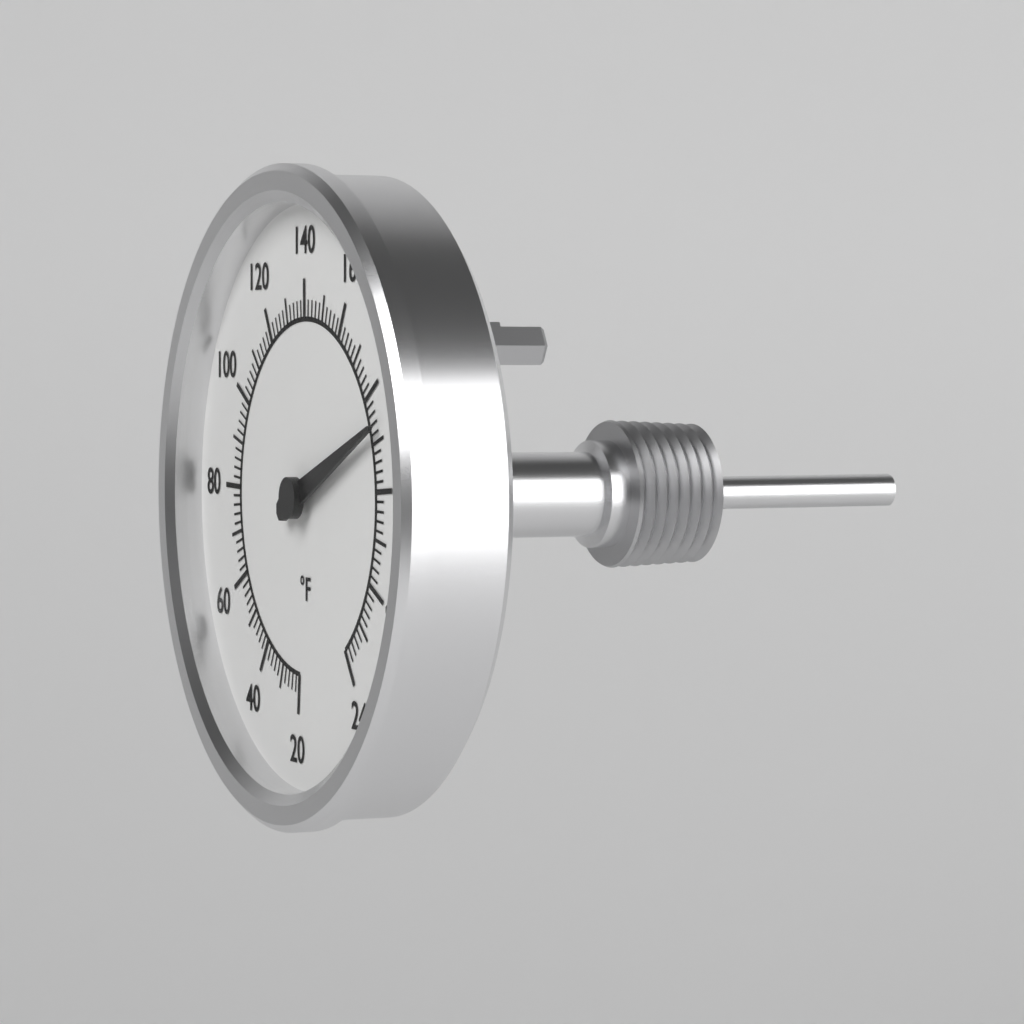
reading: 188 °F
